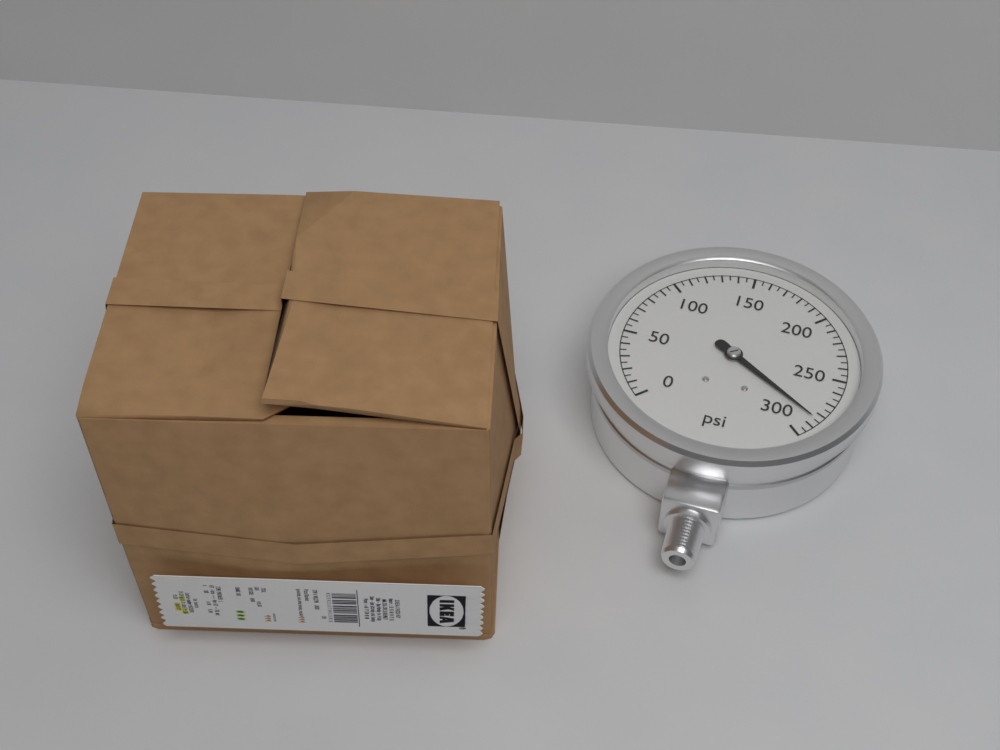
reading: 285 psi
